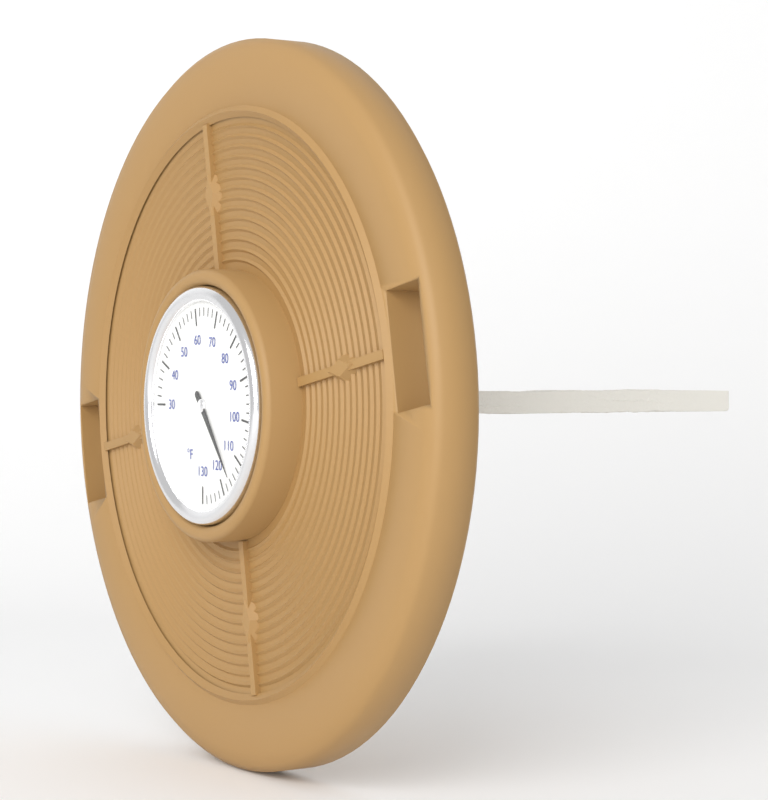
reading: 116 °F
